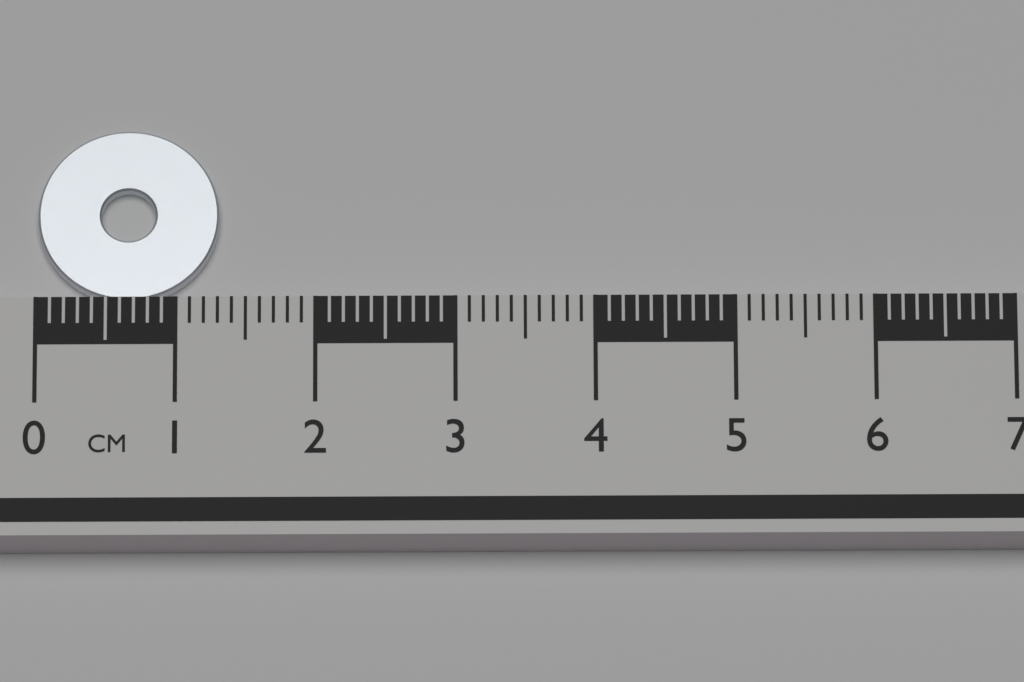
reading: 1.3 cm
